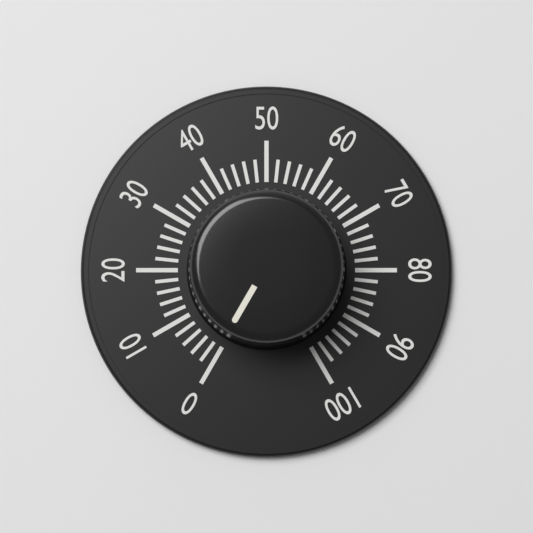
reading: 0 (no unit)
